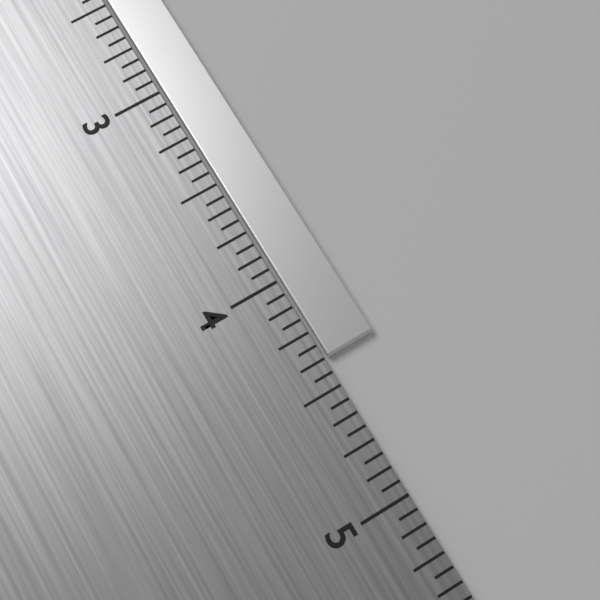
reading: 4.3750 in
